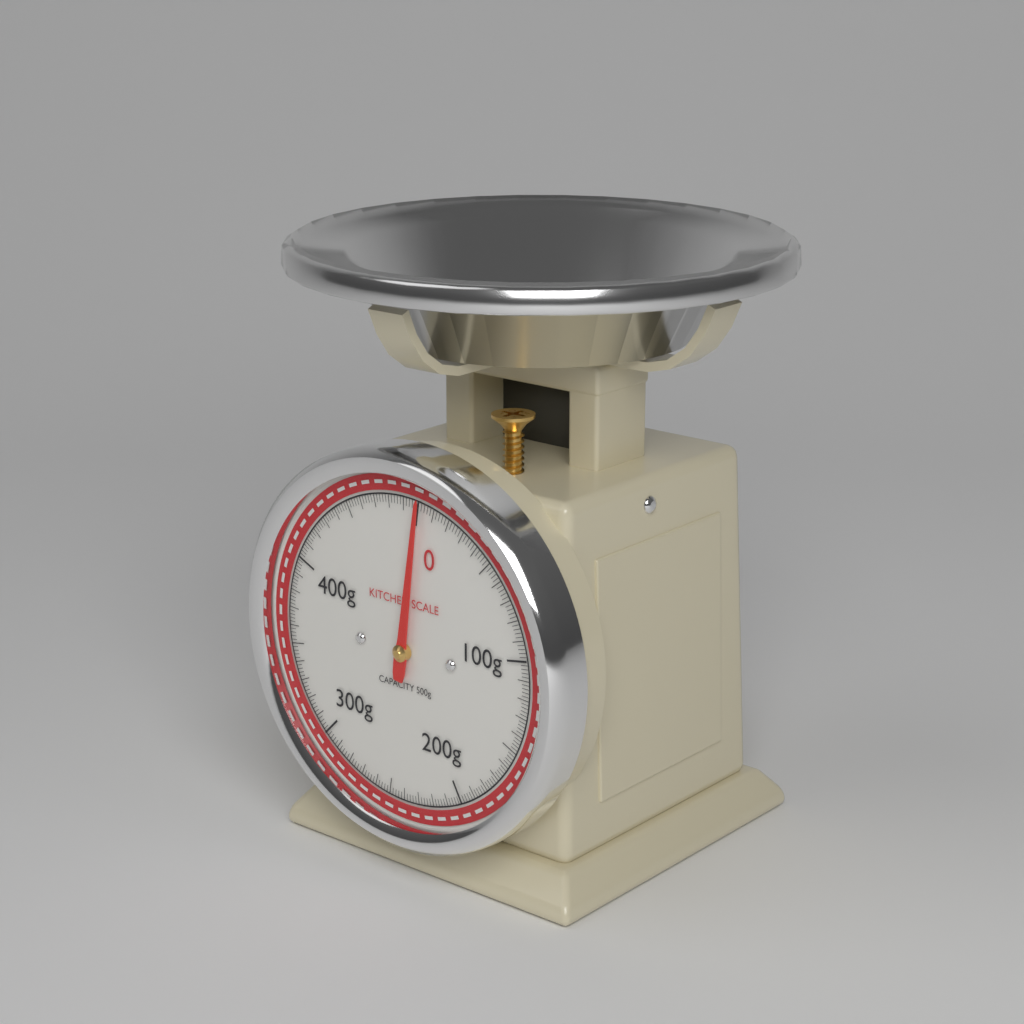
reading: 0 g
